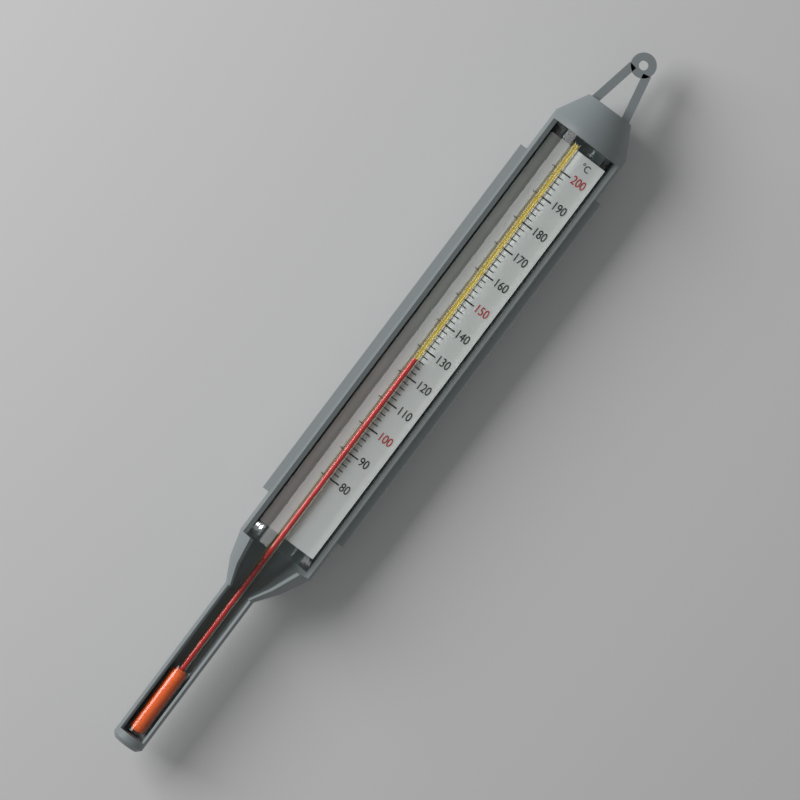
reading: 126 °C
